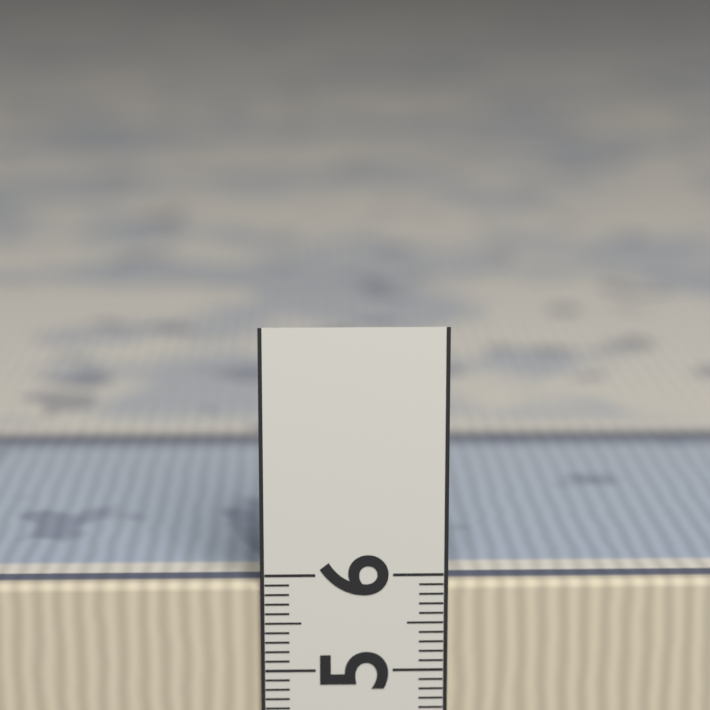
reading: 5.9 (no unit)
